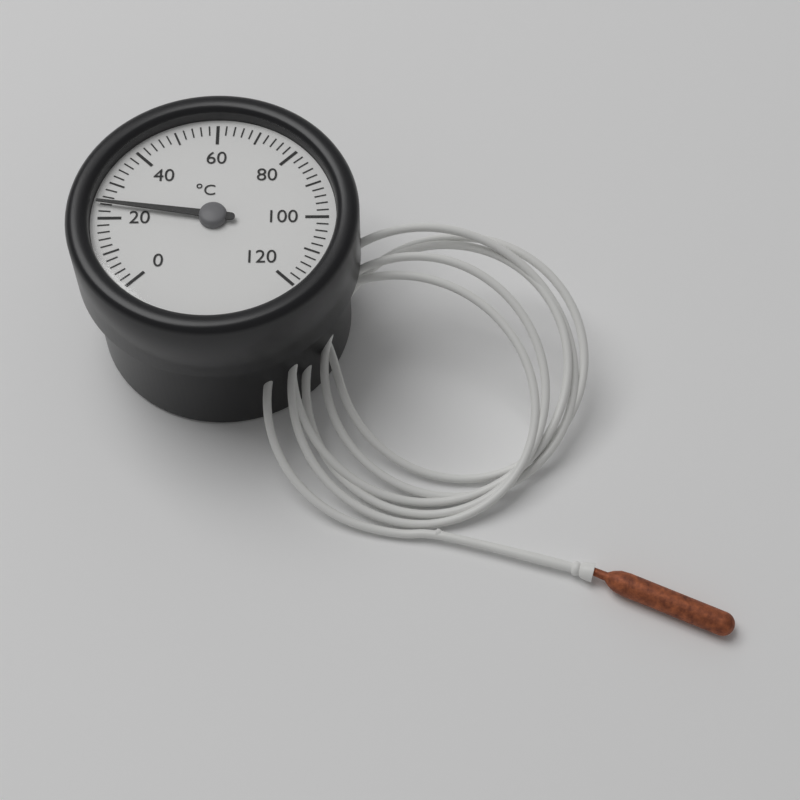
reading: 24 °C
